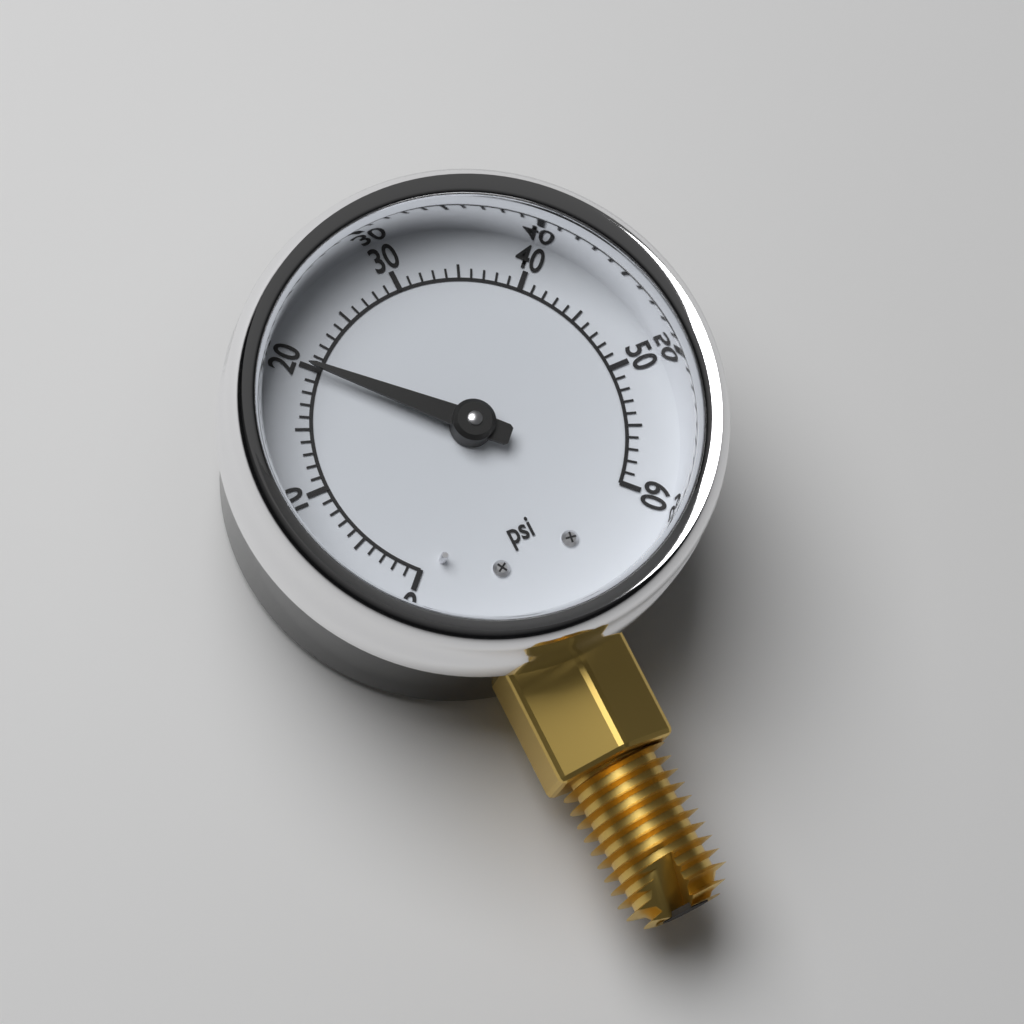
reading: 20 psi
